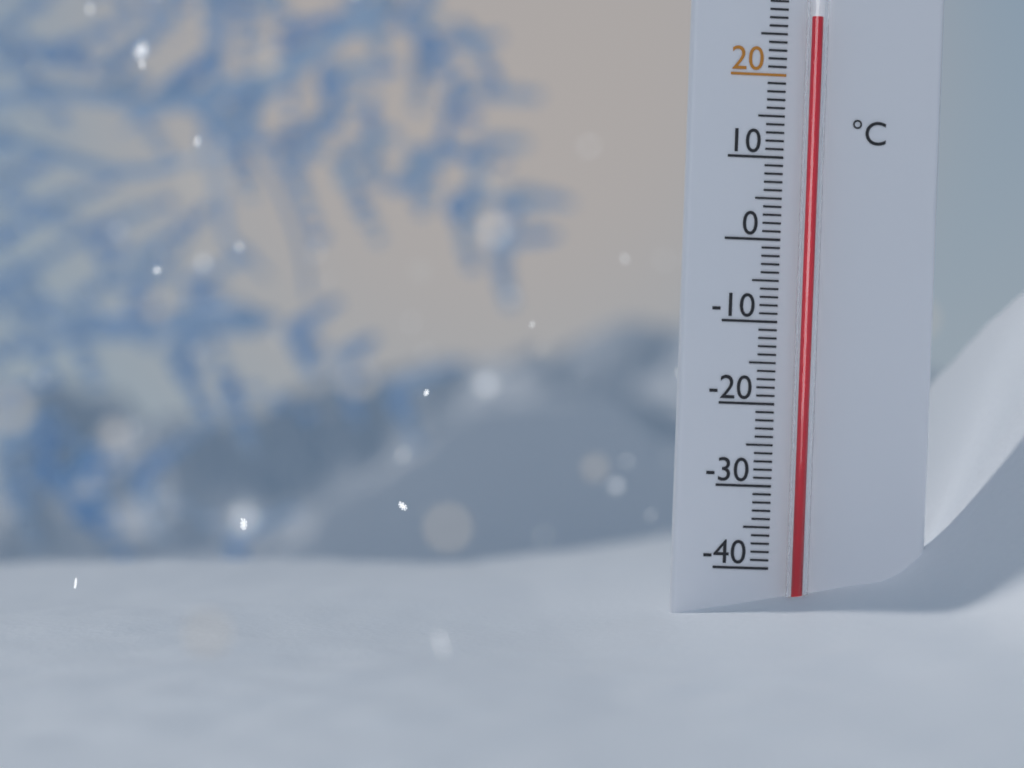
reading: 27 °C
